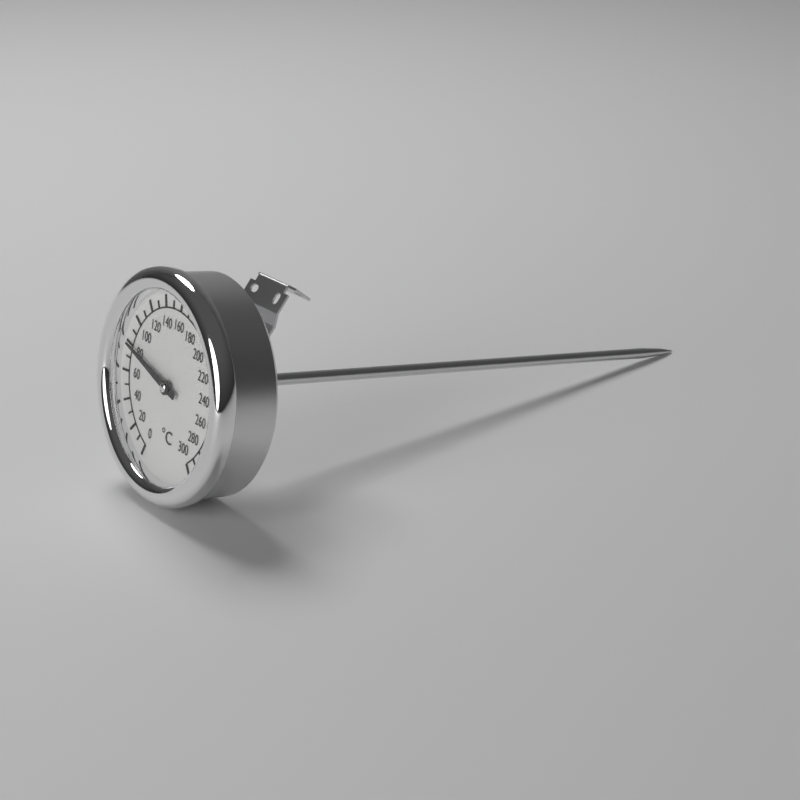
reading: 80 °C
